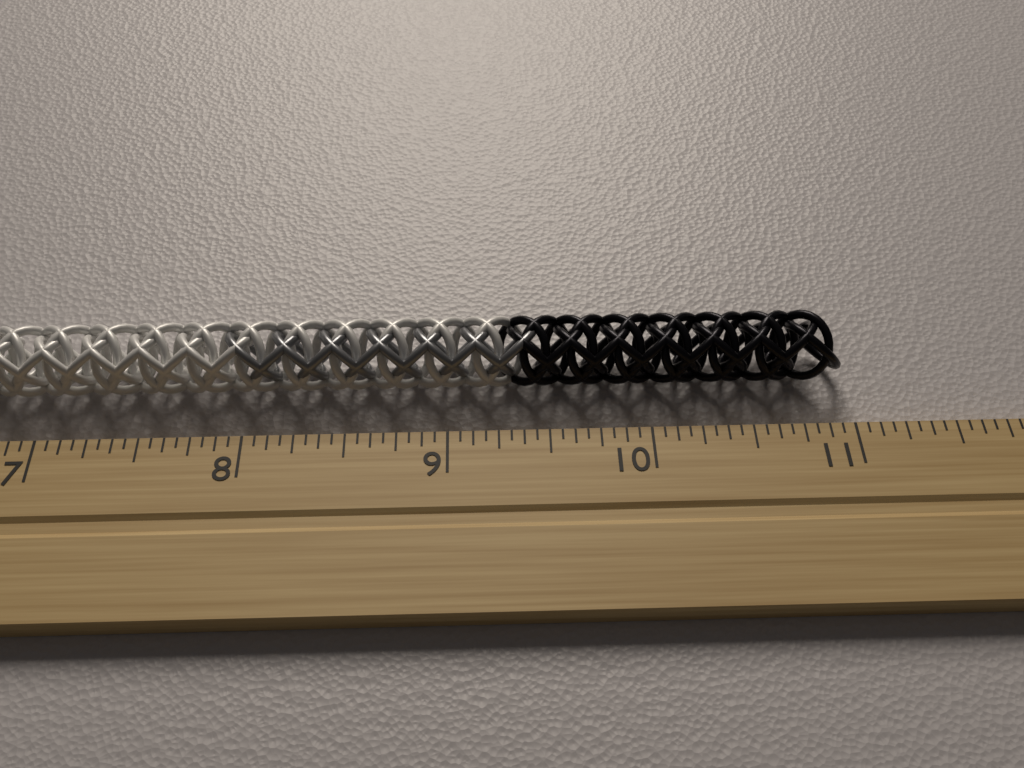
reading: 11.0000 inch
